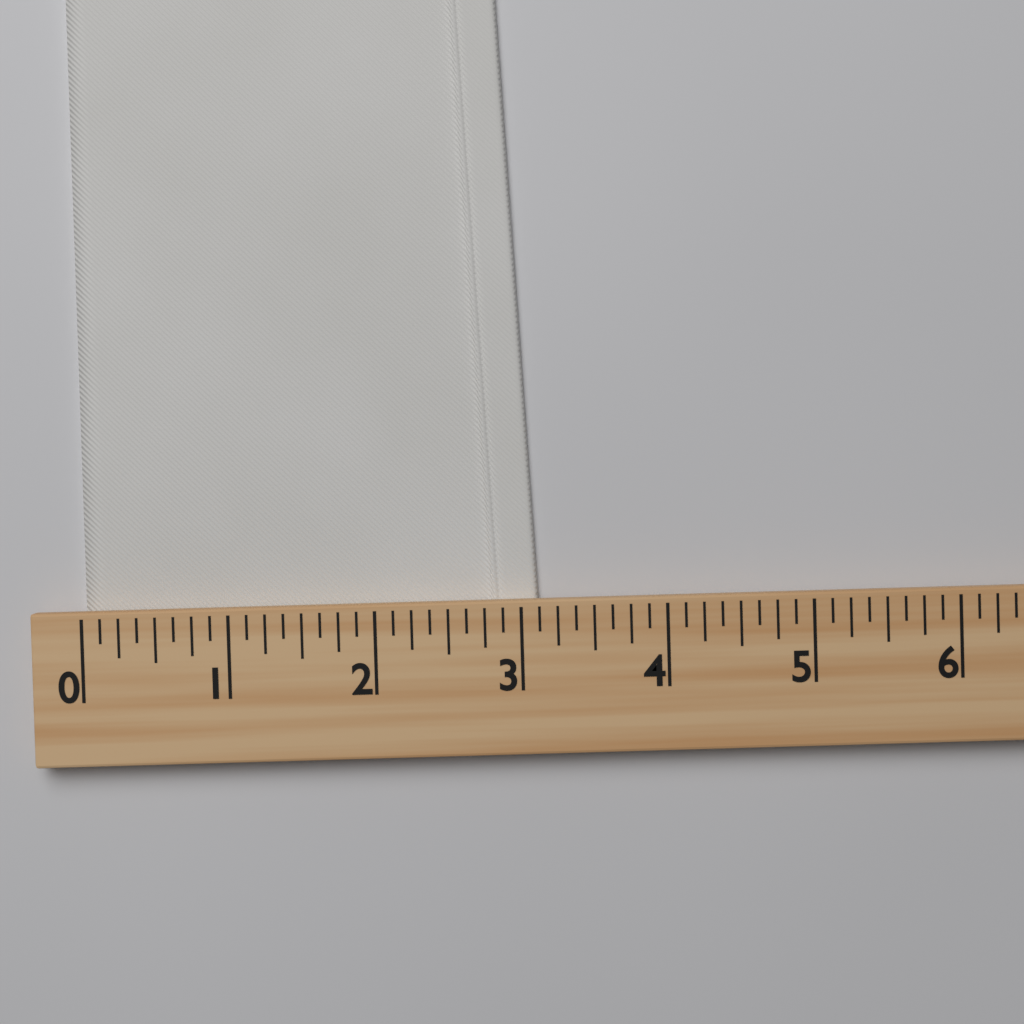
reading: 3.125 (no unit)
